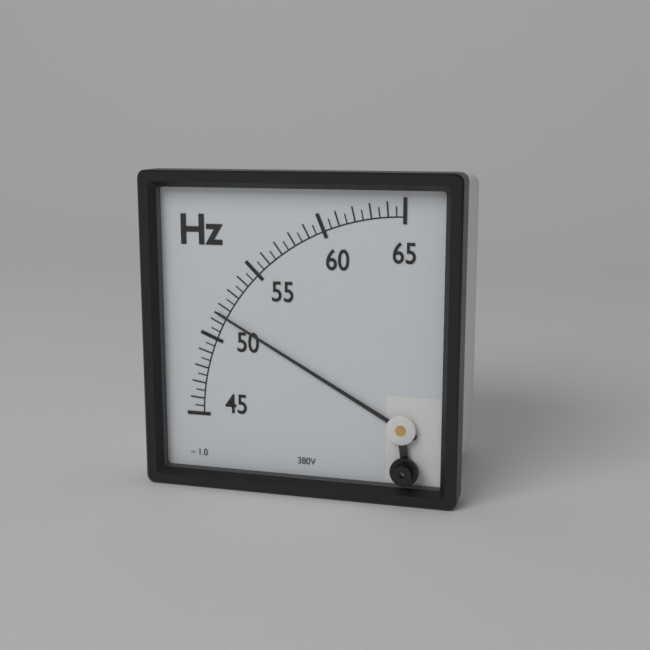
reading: 51.5 Hz
